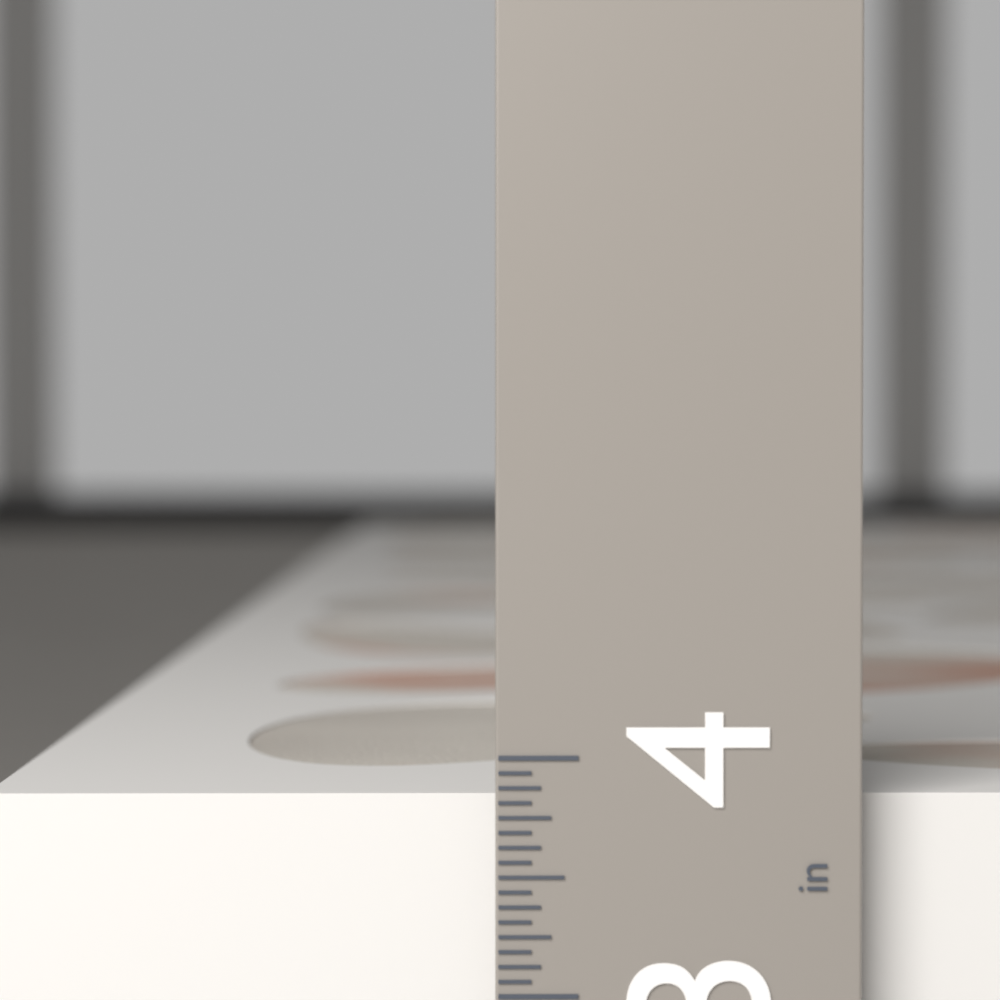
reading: 3.8125 in
